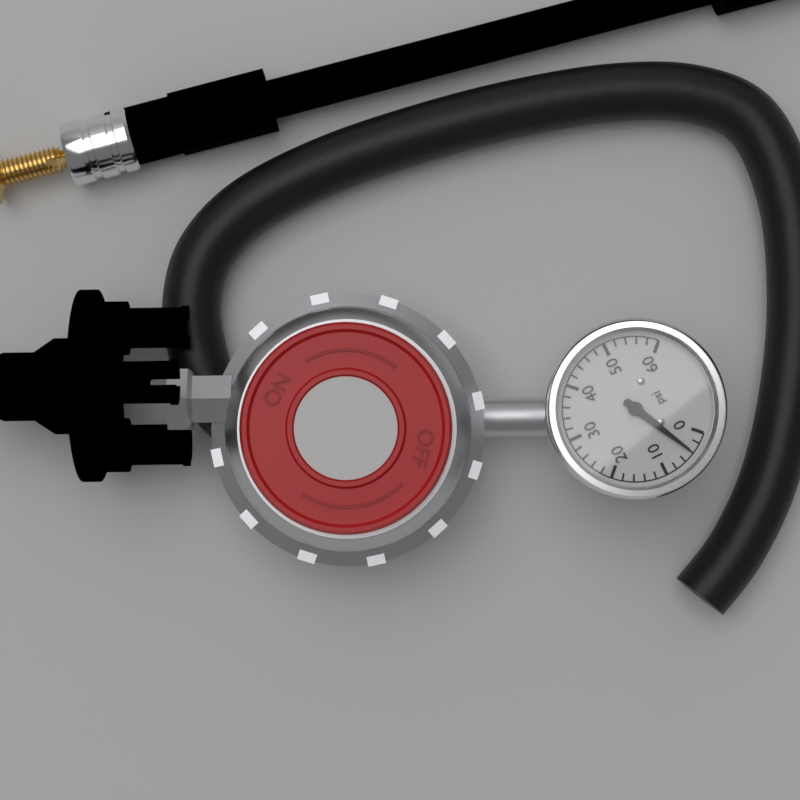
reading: 4 psi
